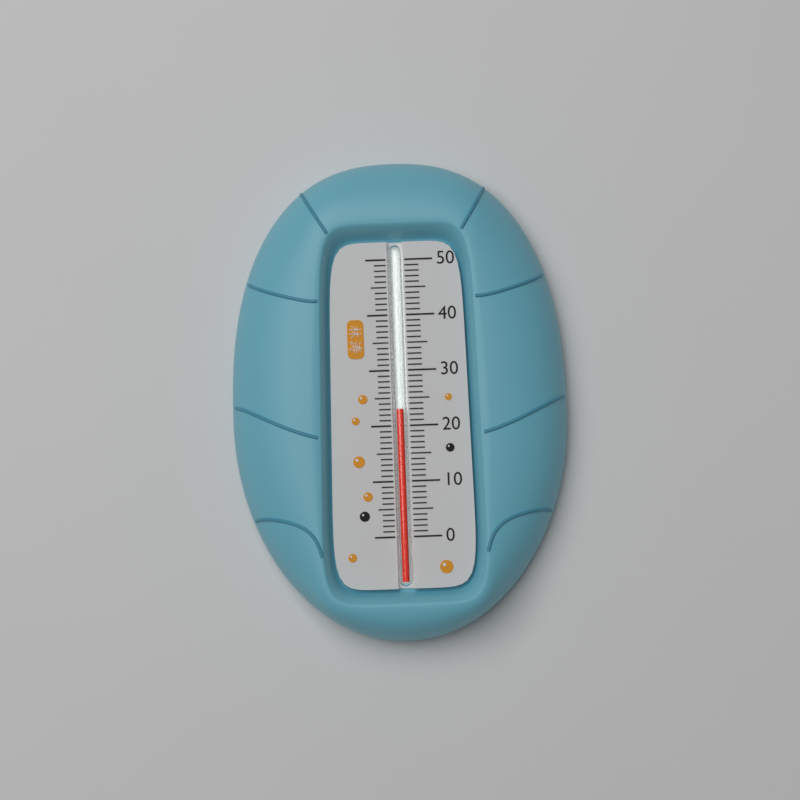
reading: 23 (no unit)
